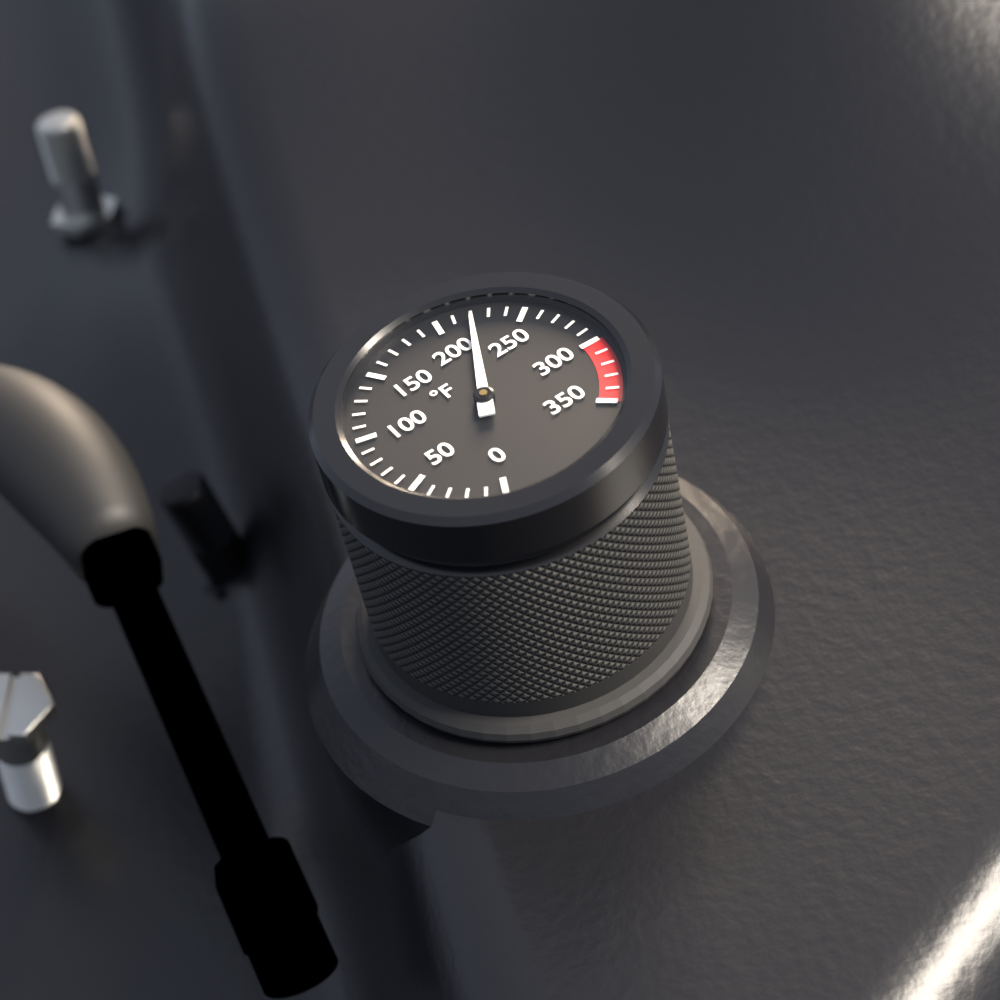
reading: 220 °F
